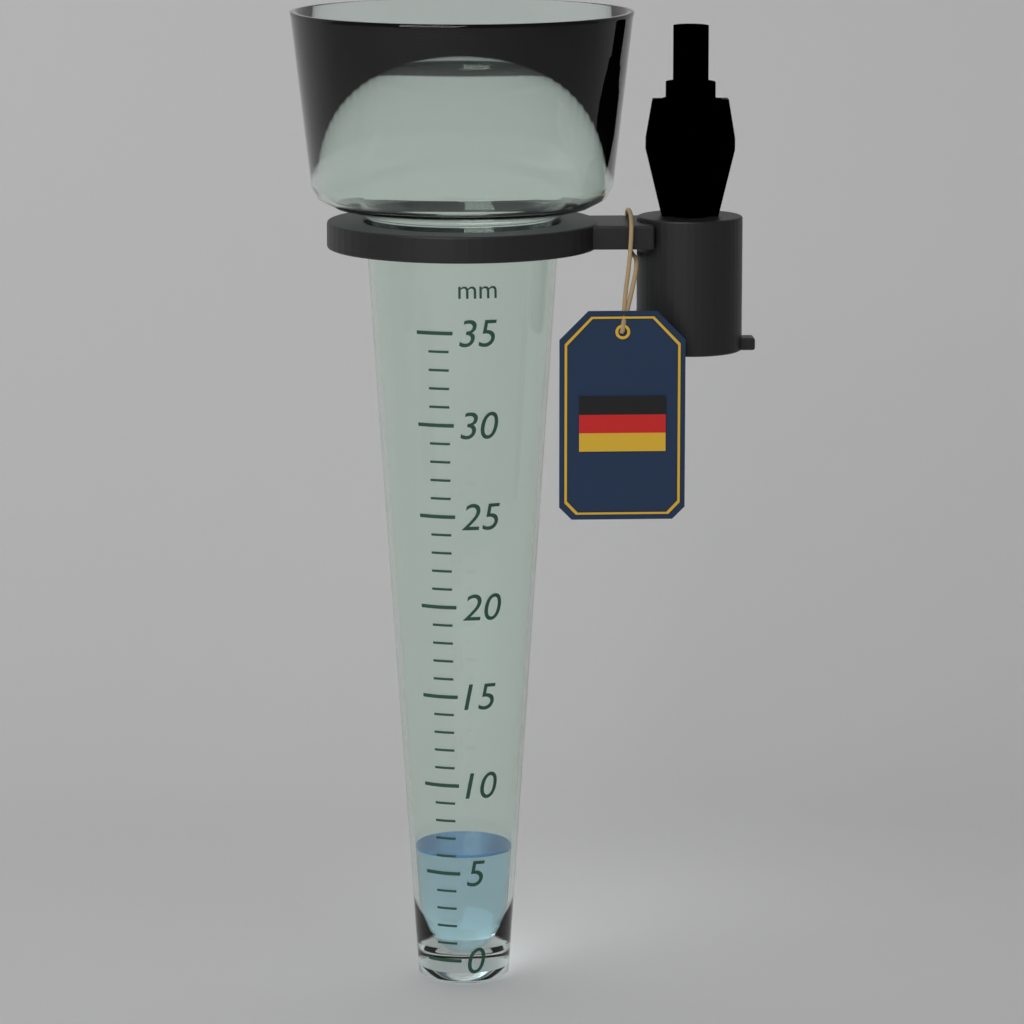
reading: 6 mm
